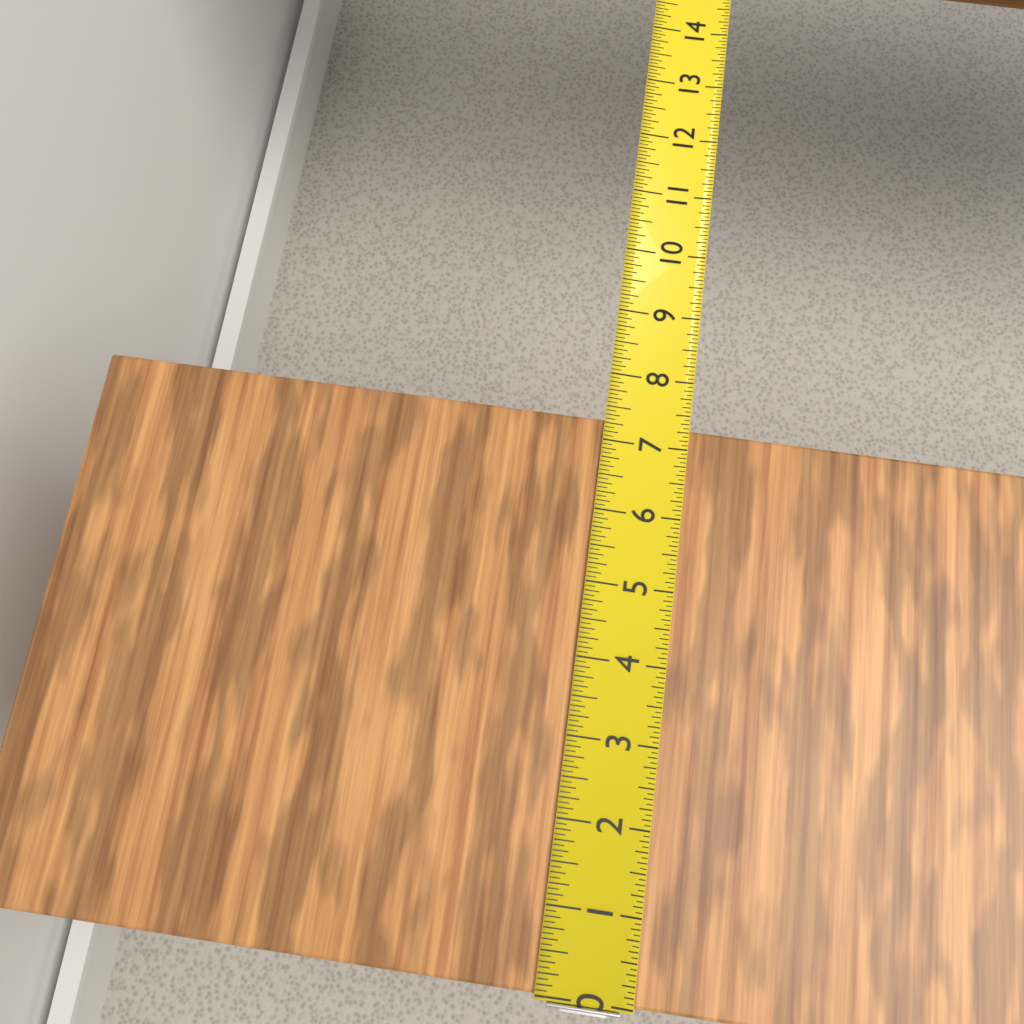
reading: 7.3125 in
